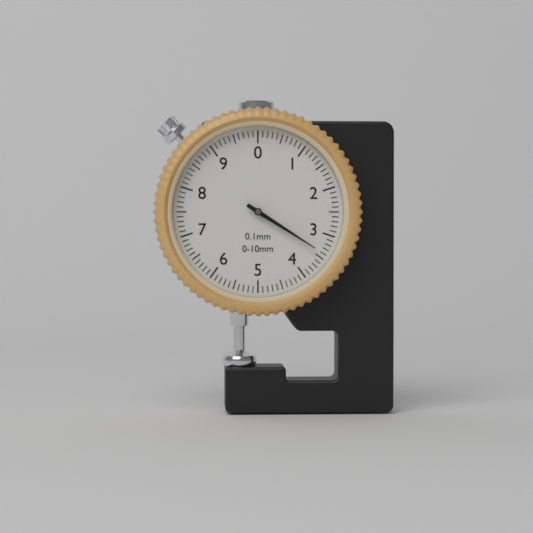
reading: 3.4 mm
